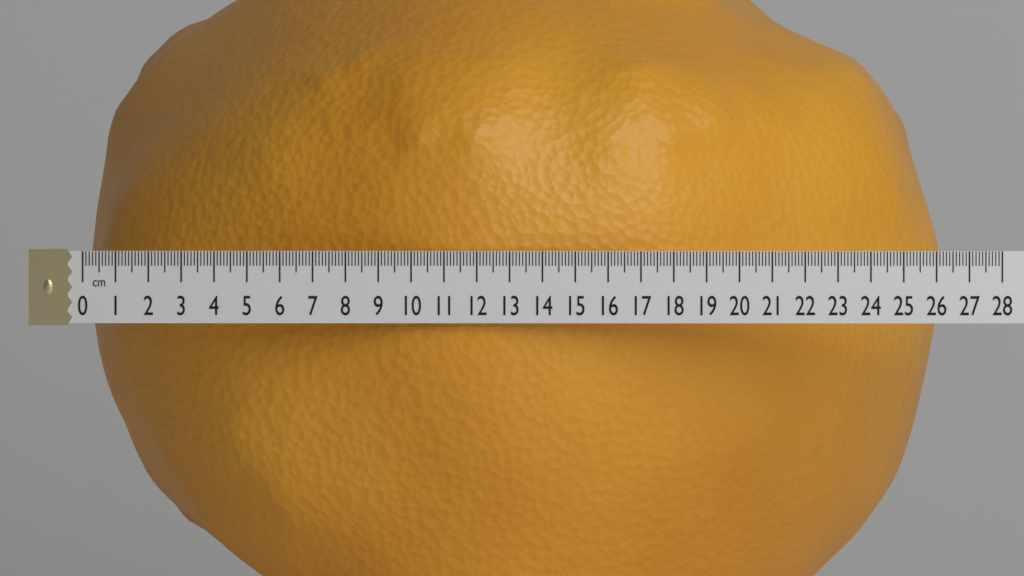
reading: 26.0 cm
